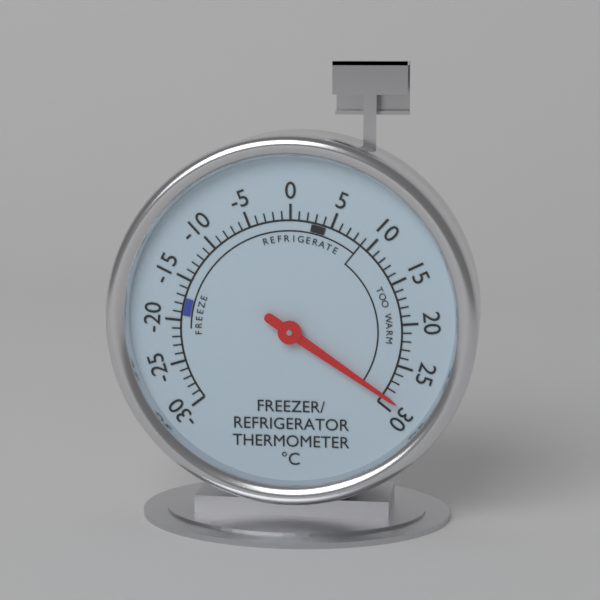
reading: 29 °C
